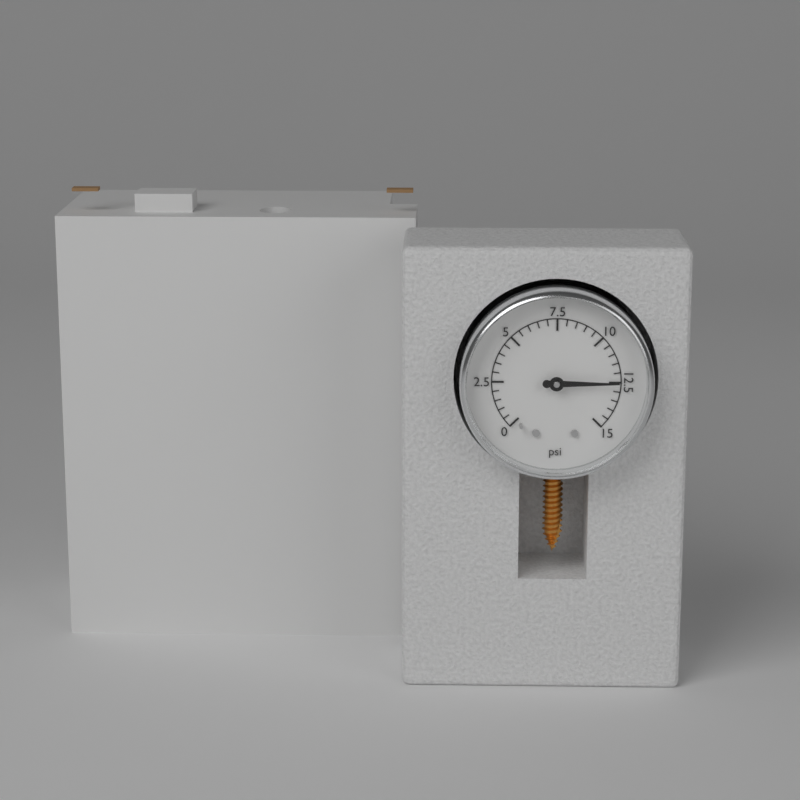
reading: 12.5 psi
